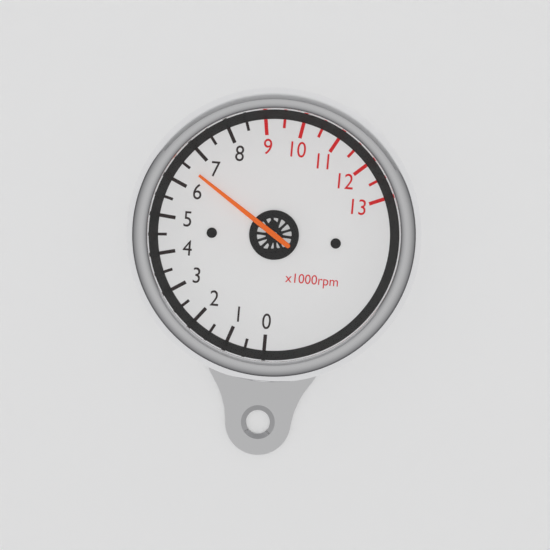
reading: 6.5 x1000rpm
